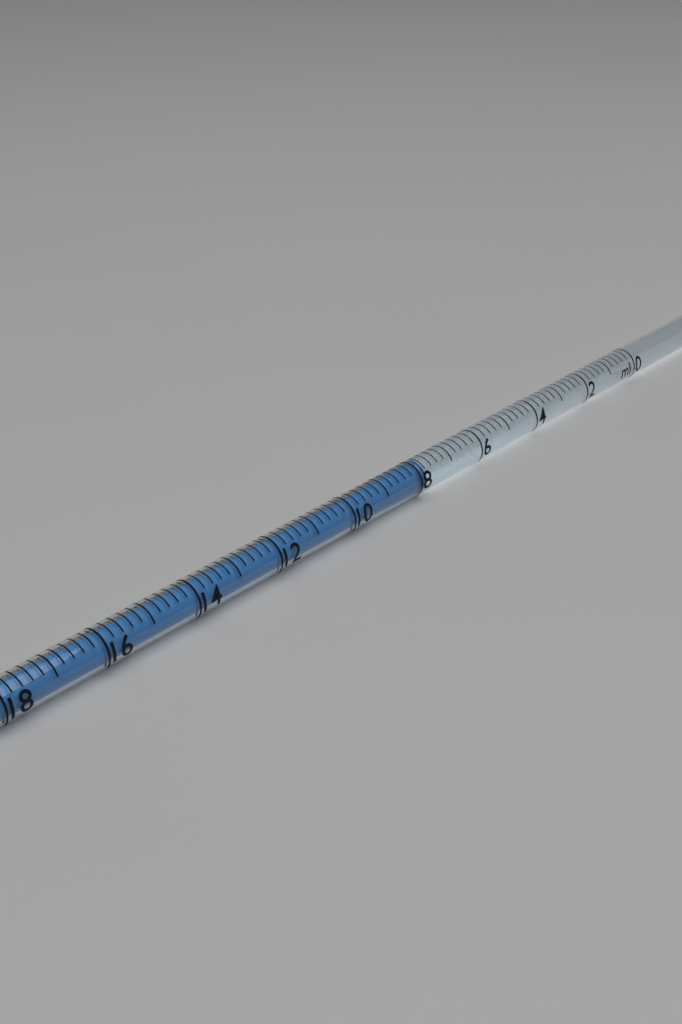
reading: 7.8 ml
